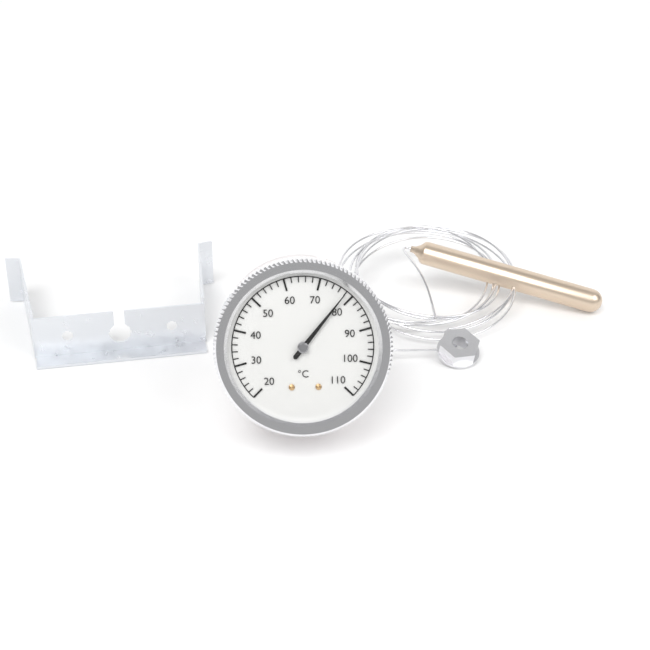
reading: 78 °C
